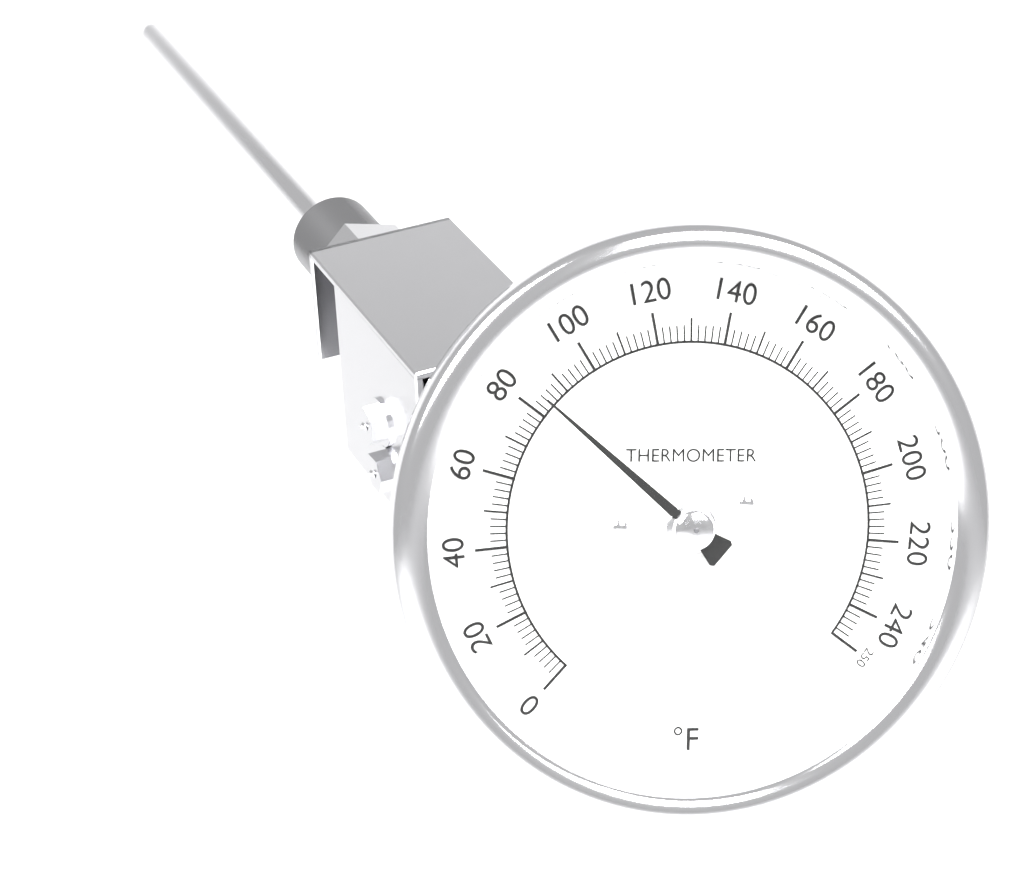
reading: 84 °F
